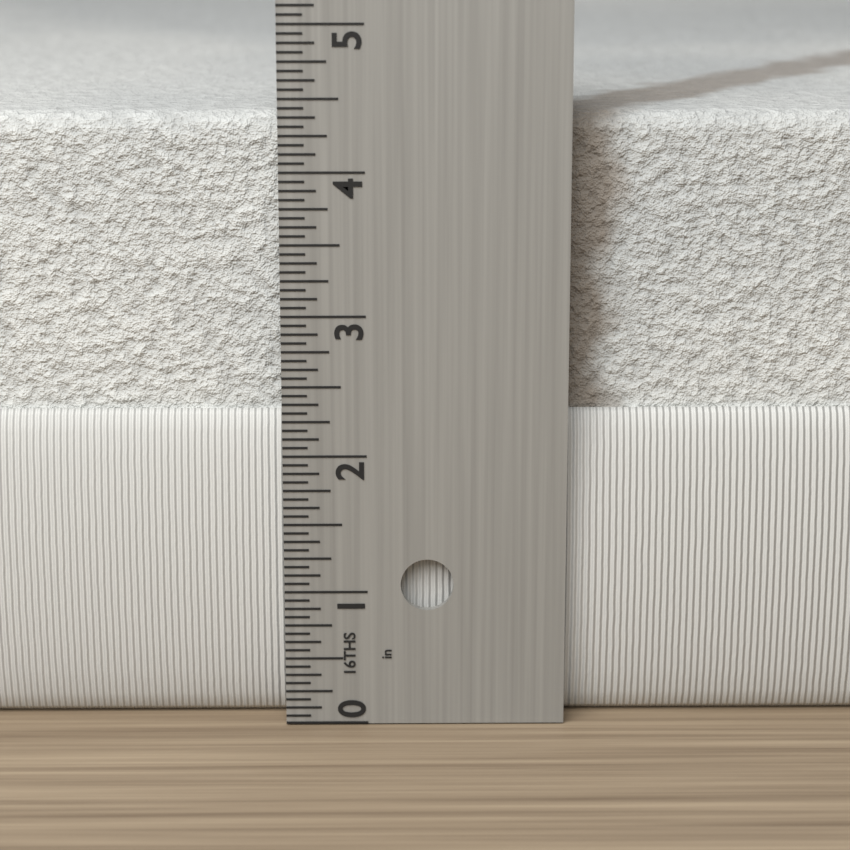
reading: 4.3750 in
